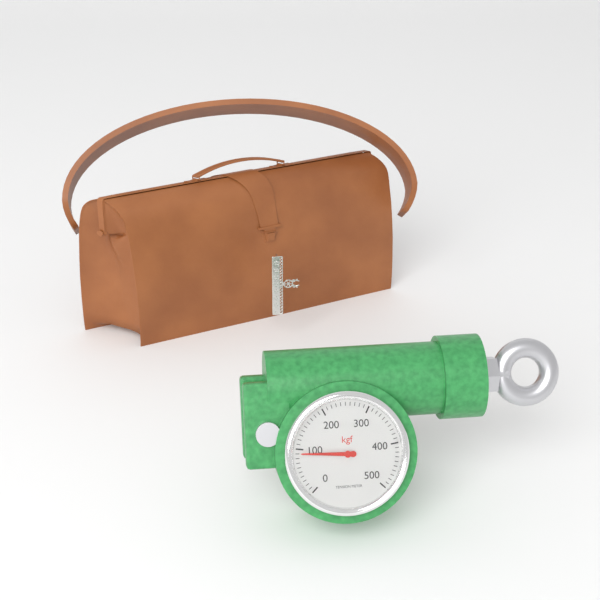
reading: 90 kgf
